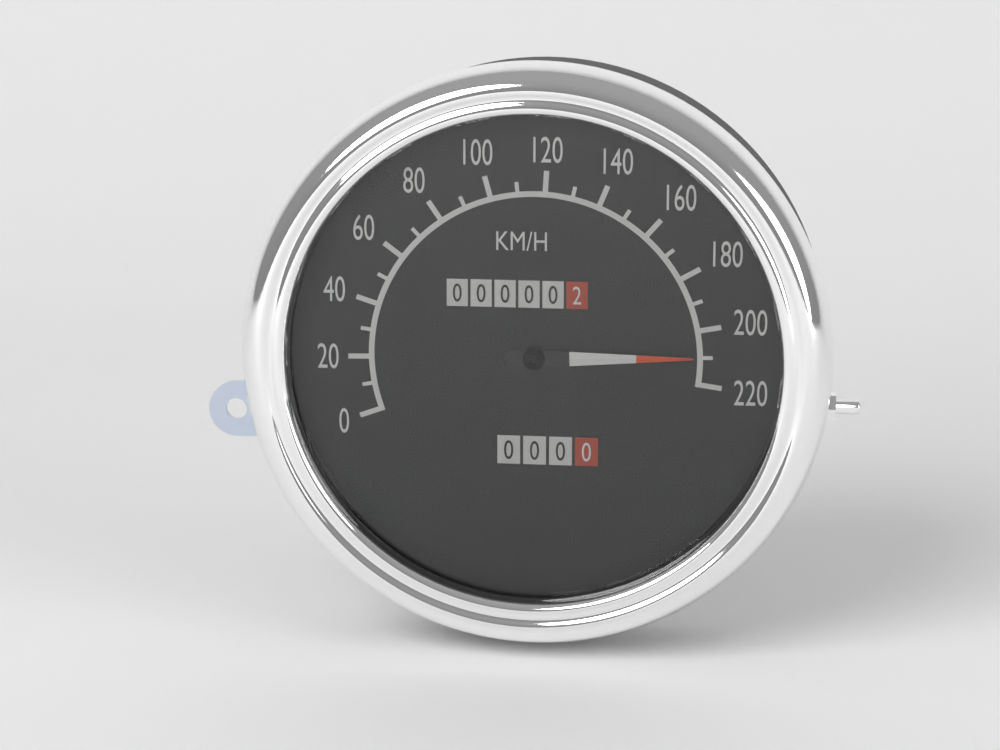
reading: 210 km/h
